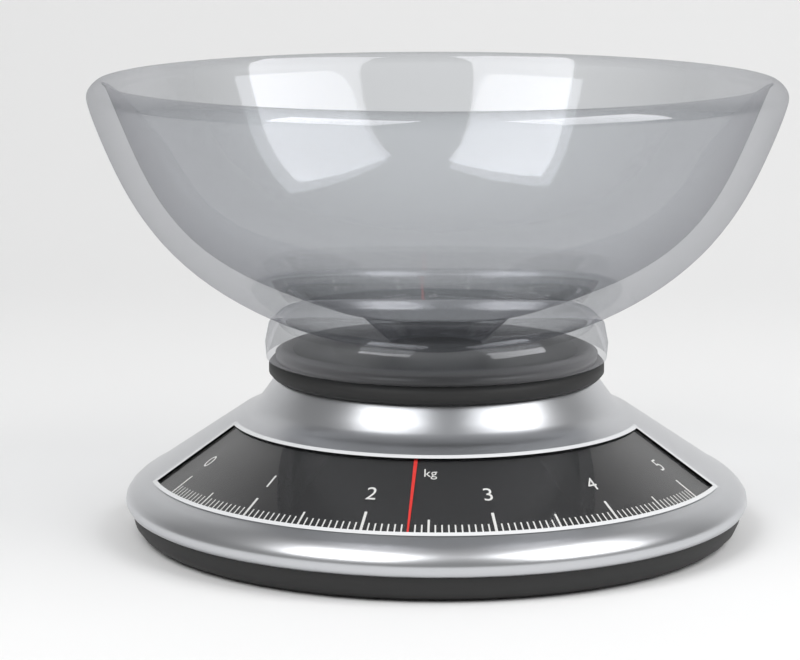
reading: 2.35 kg
